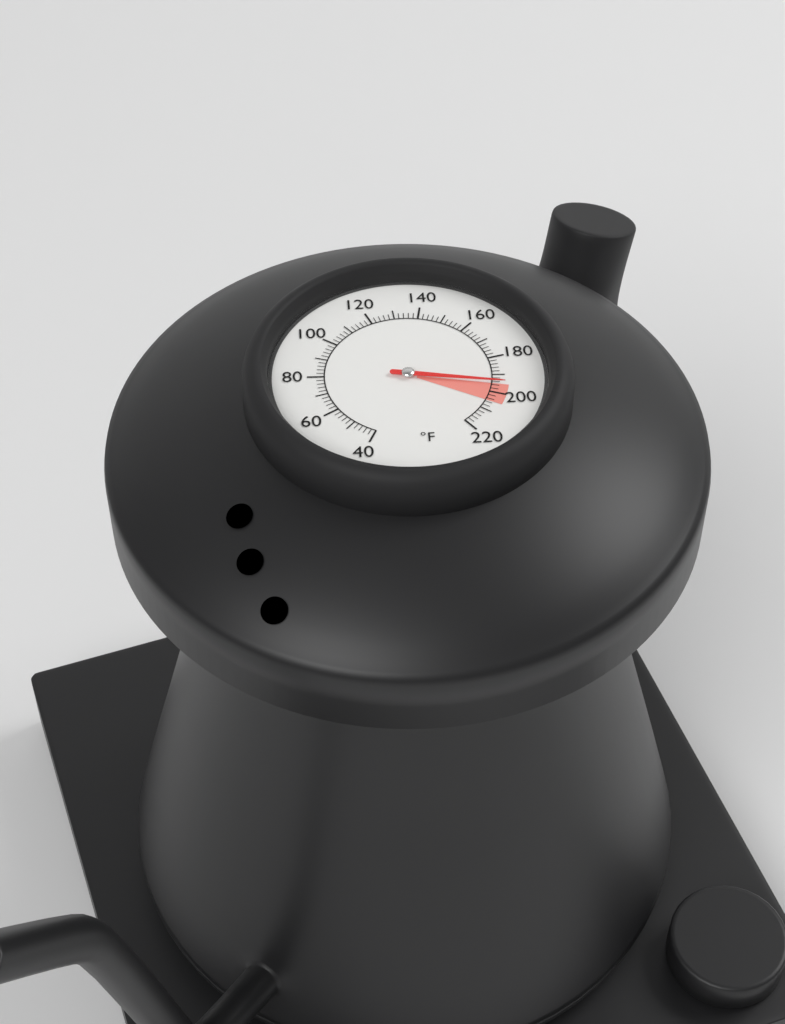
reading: 194 °F
